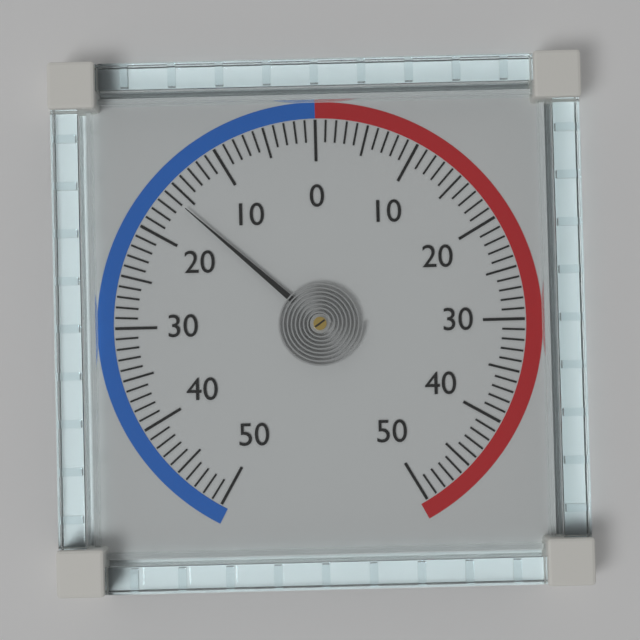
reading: -16 (no unit)
